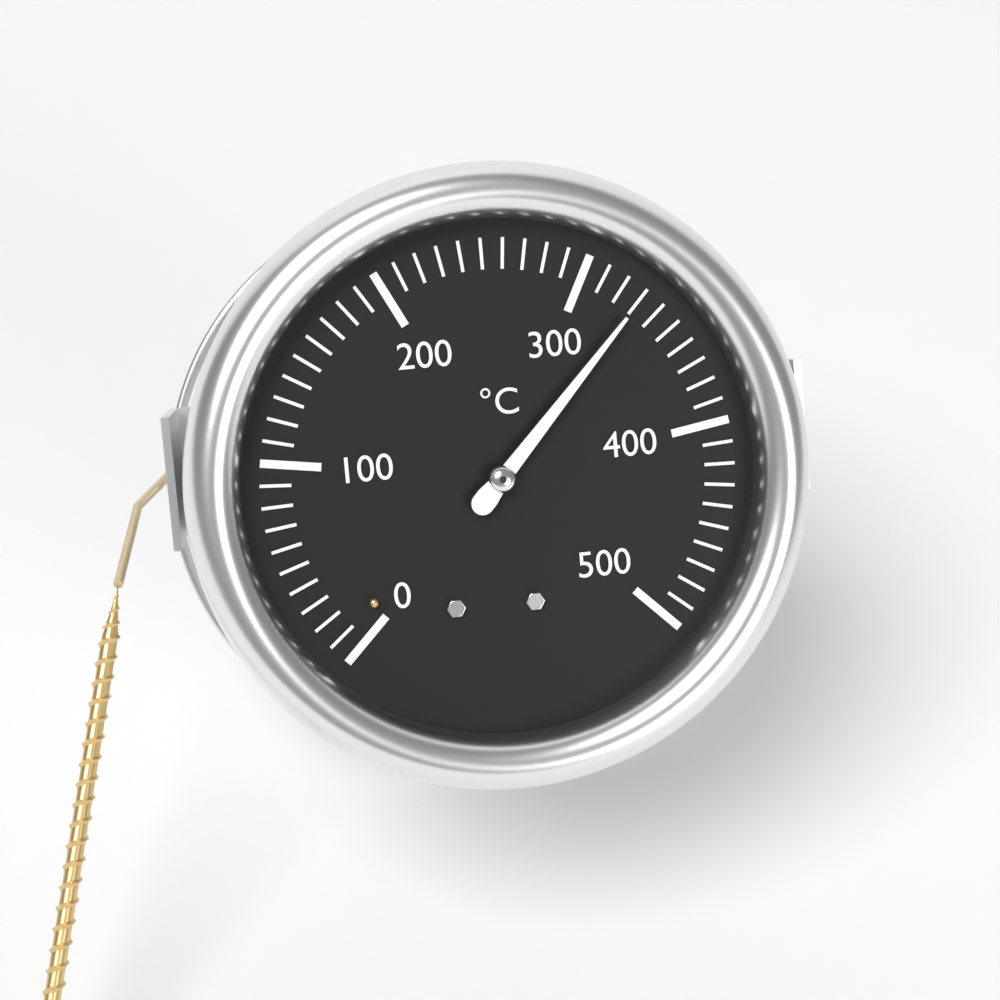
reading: 330 °C
